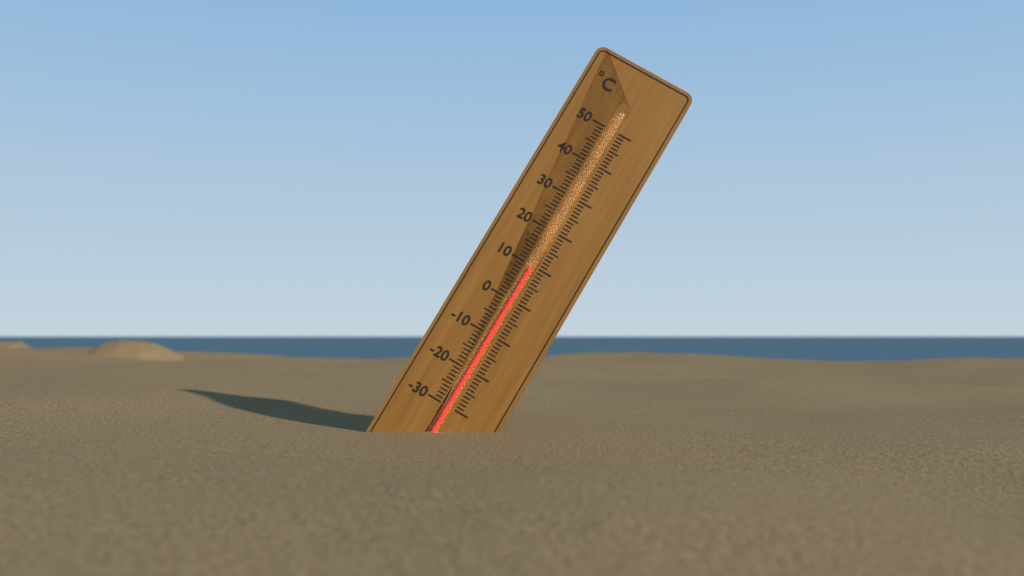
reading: 9 °C
